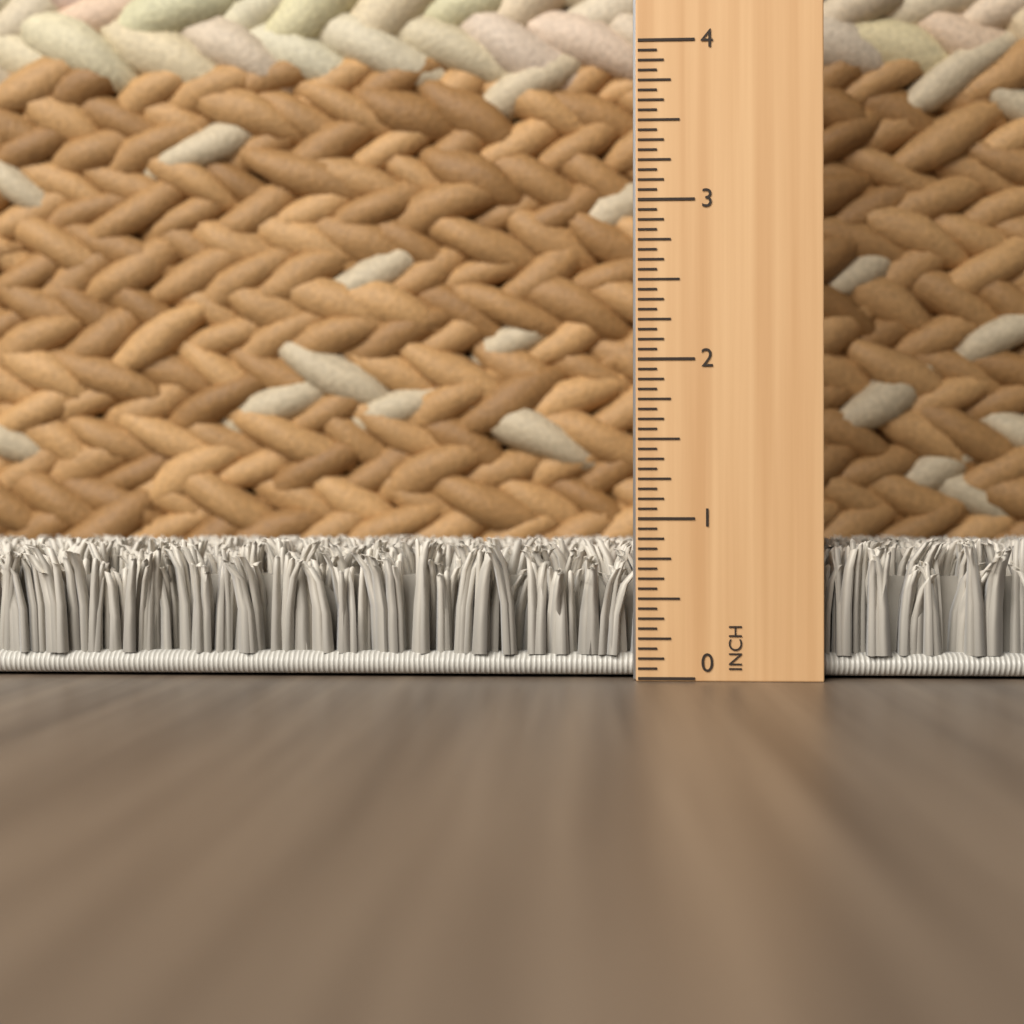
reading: 0.8750 in
